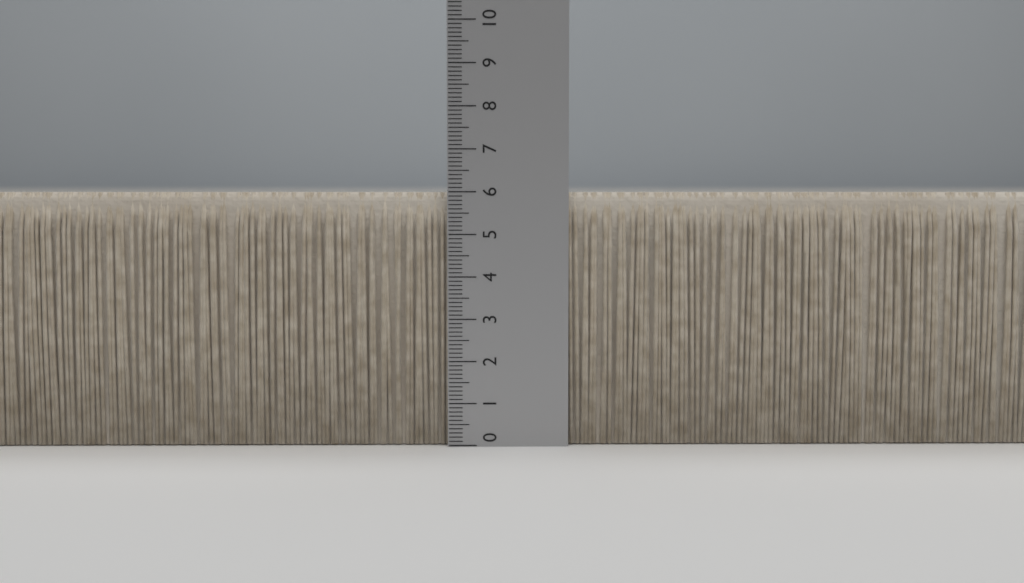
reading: 6.0 (no unit)
